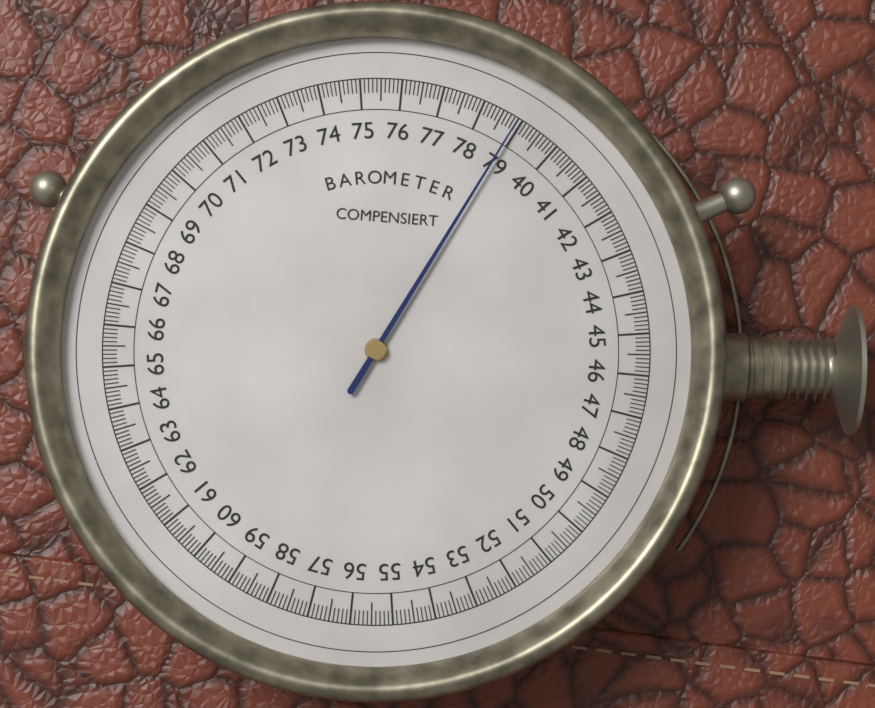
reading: 78.9 (no unit)
